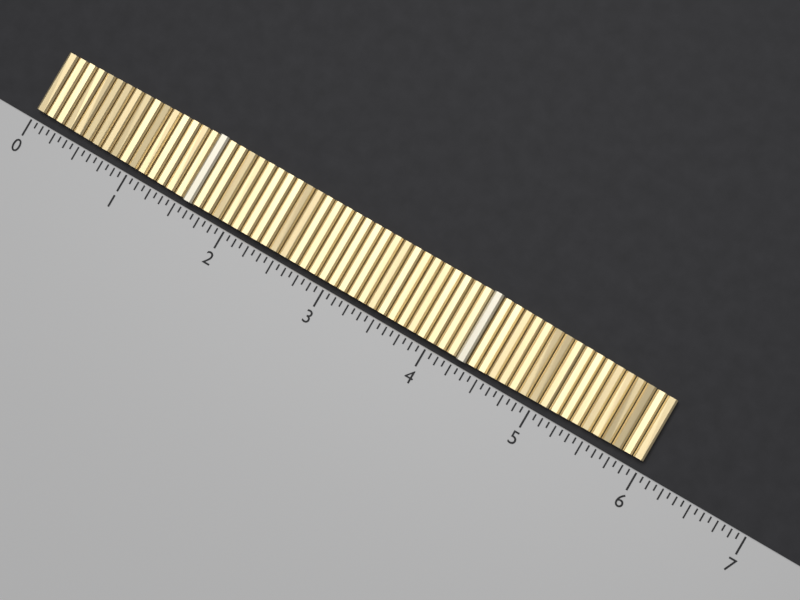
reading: 6.0000 (no unit)
